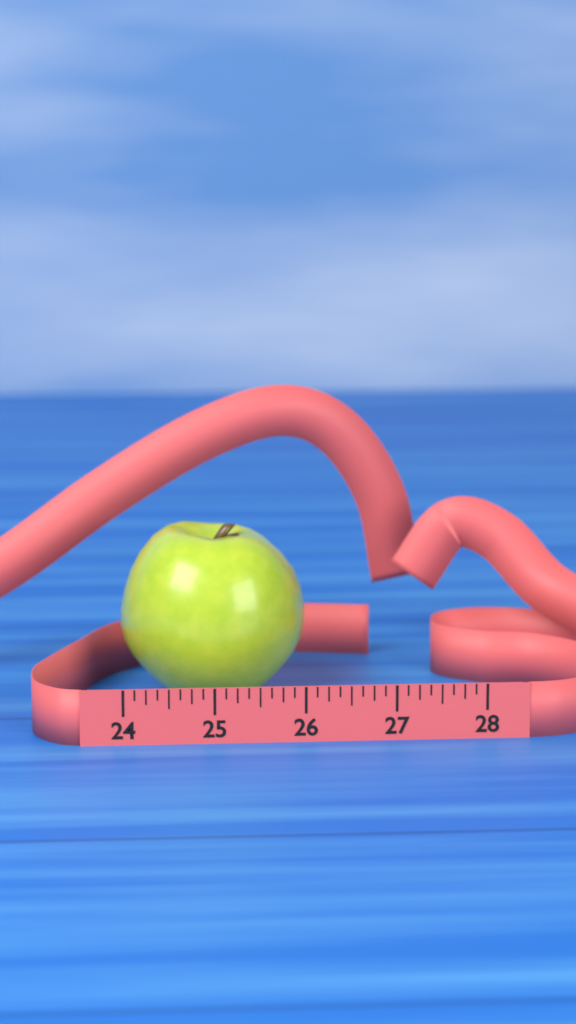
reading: 26.125 (no unit)
